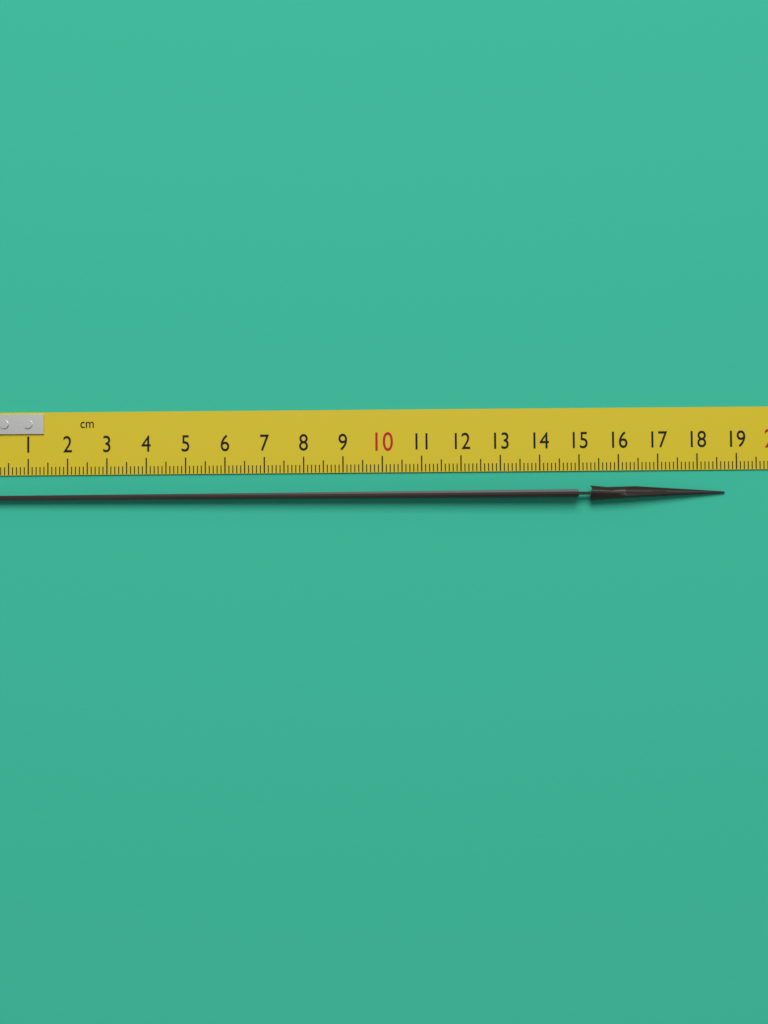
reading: 18.7 cm
